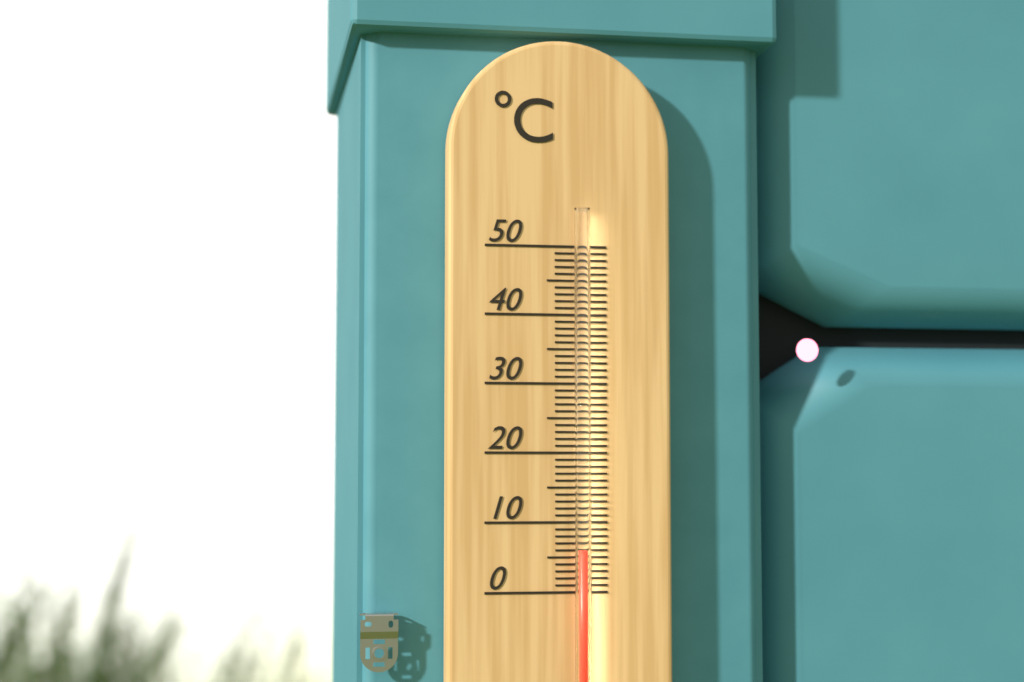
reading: 6 °C
